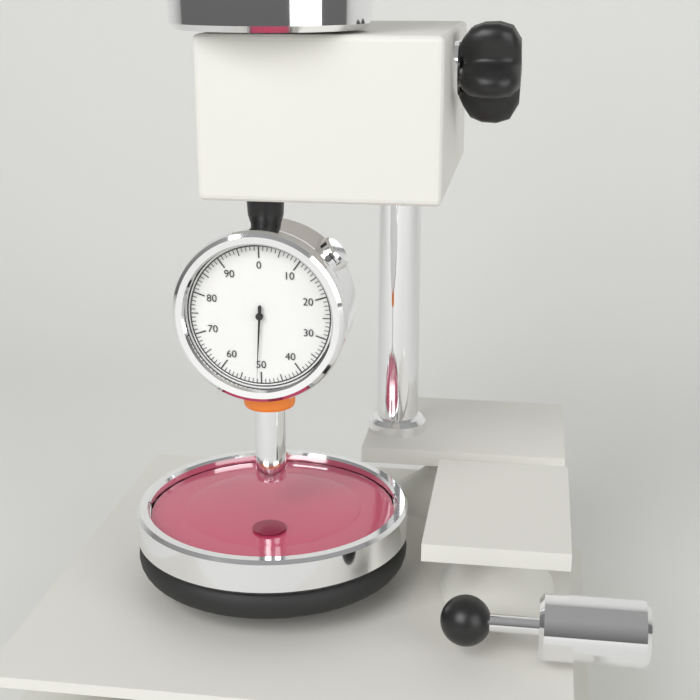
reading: 51 (no unit)
